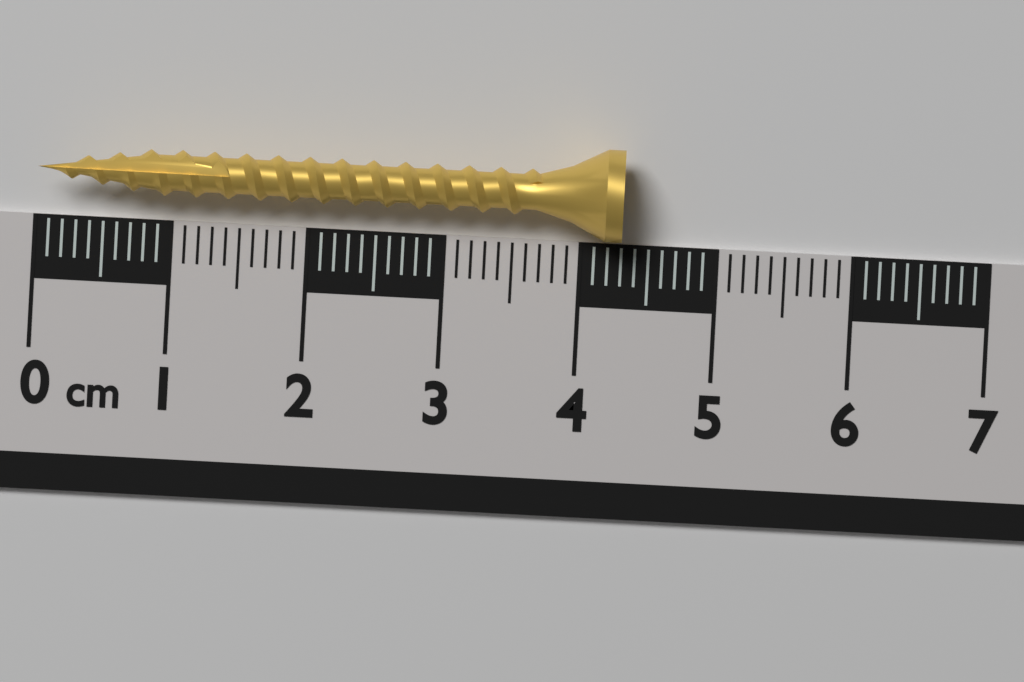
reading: 4.3 cm
